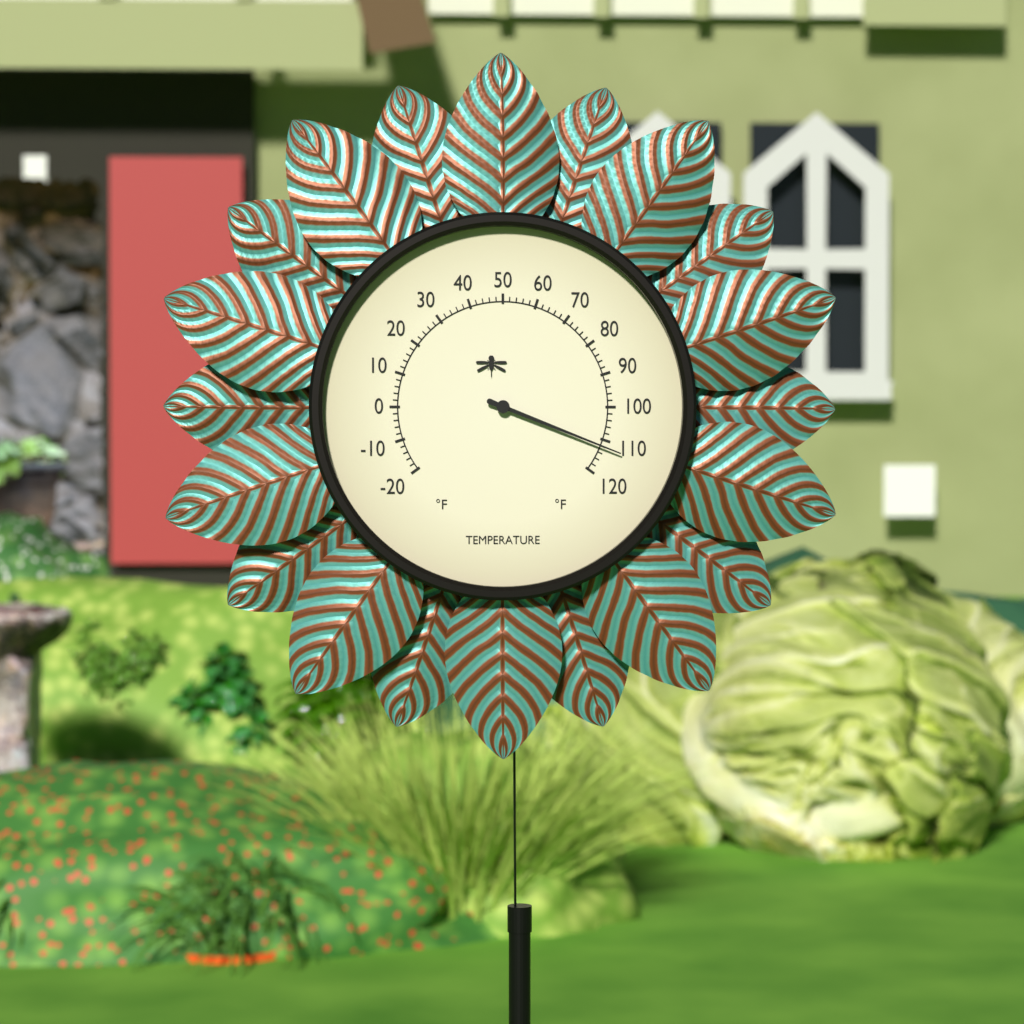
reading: 112 °F
